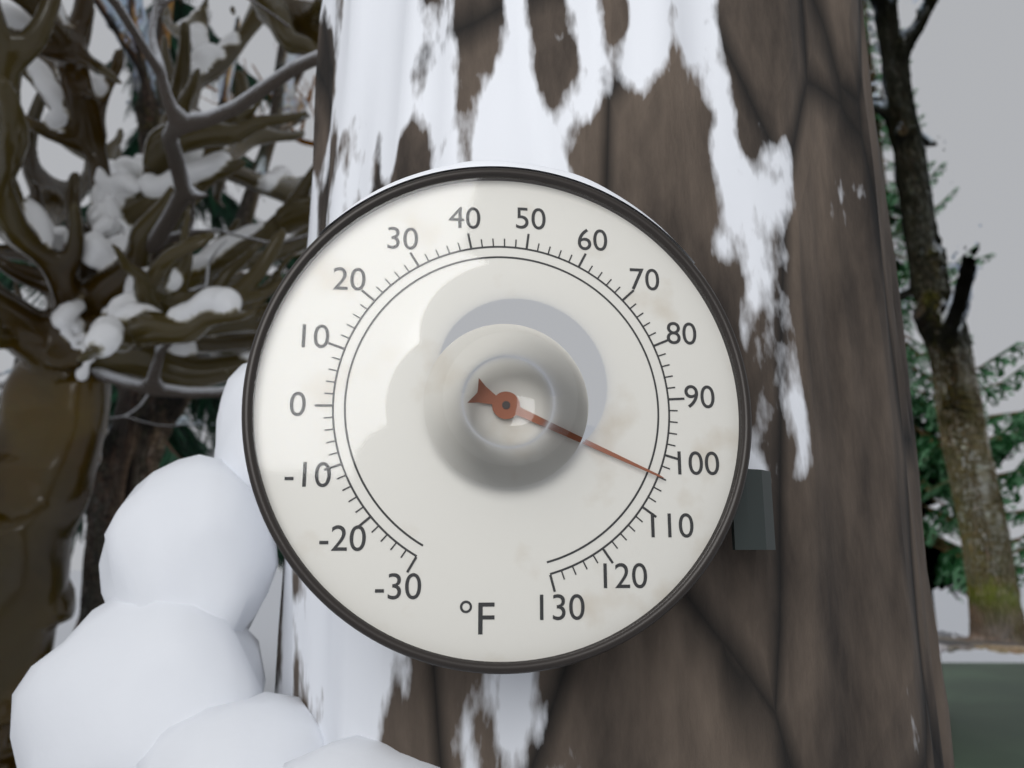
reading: 104 °F
